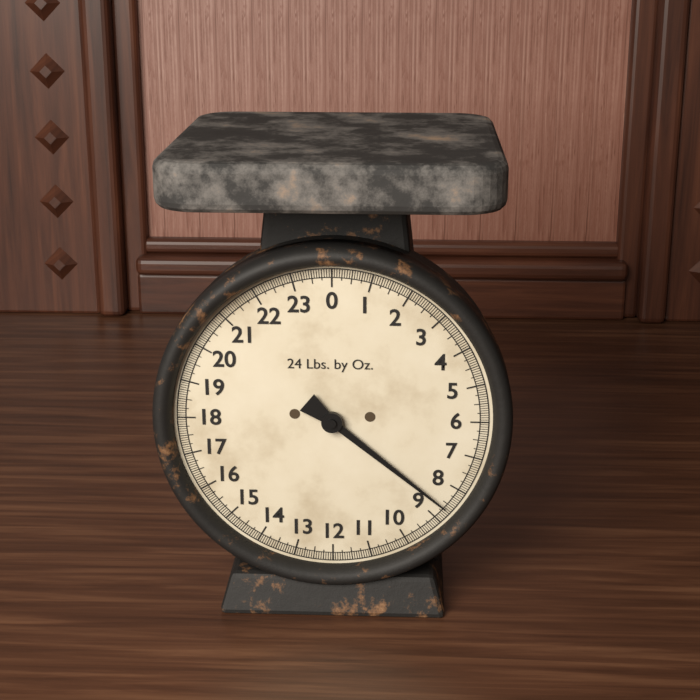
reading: 8.6250 lb
